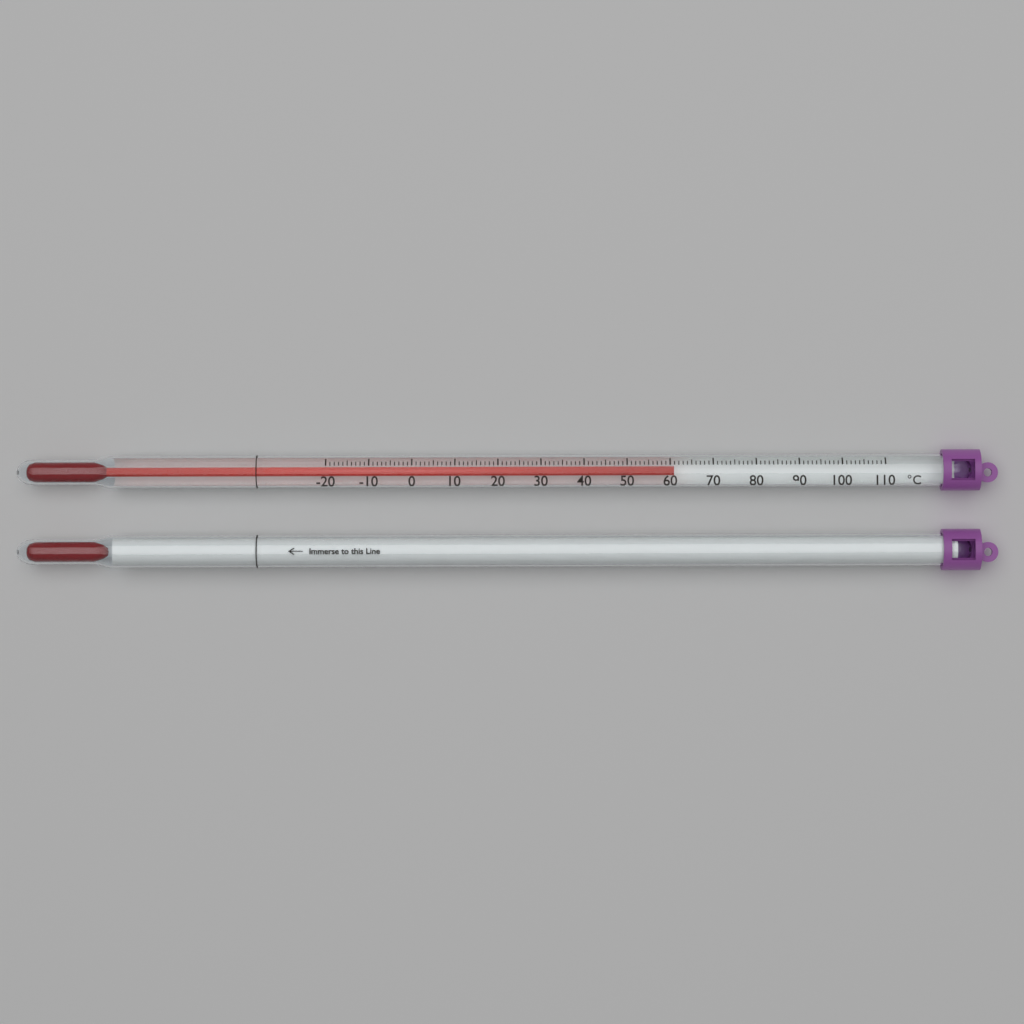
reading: 61 °C
